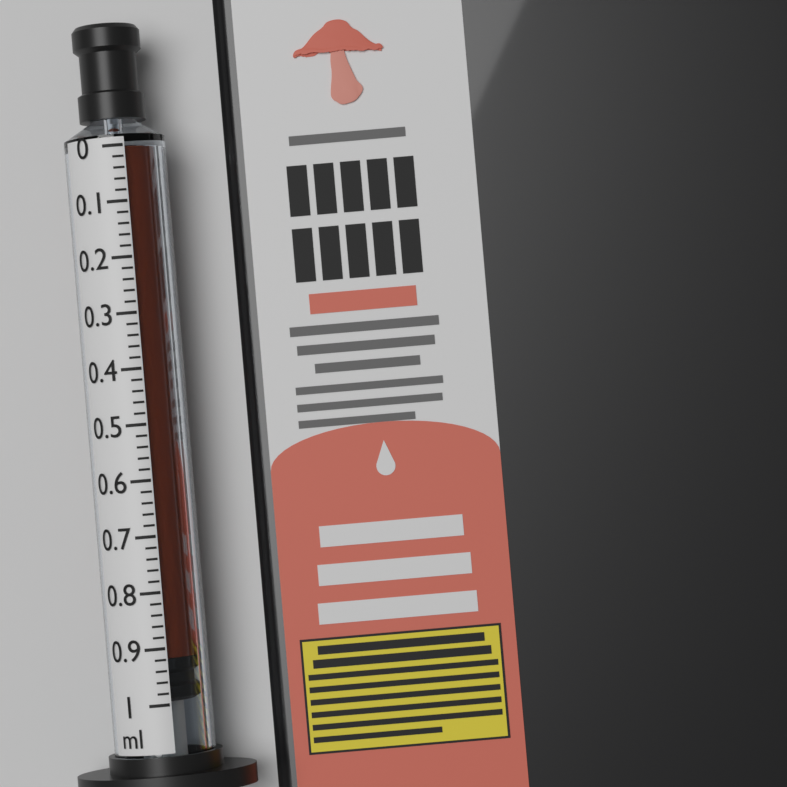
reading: 0.92 ml
